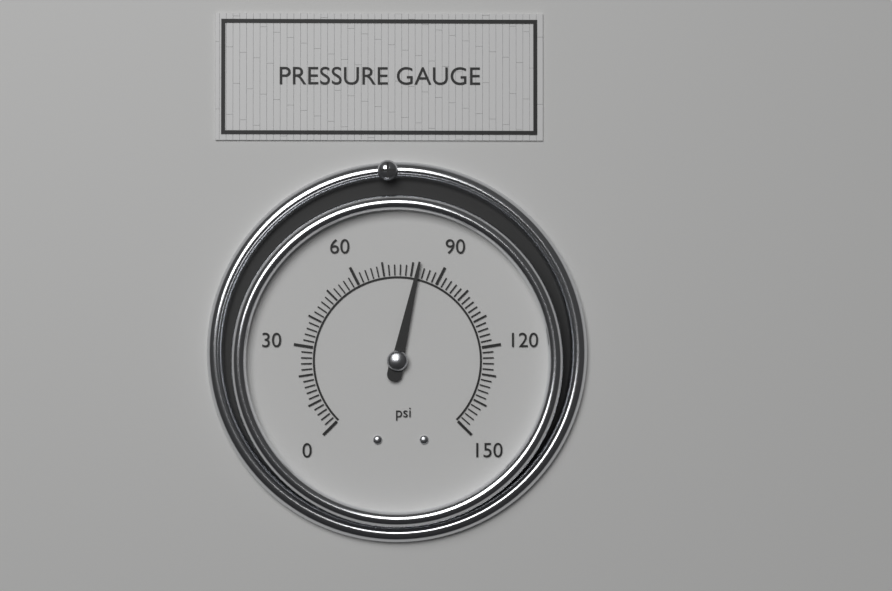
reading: 82 psi
